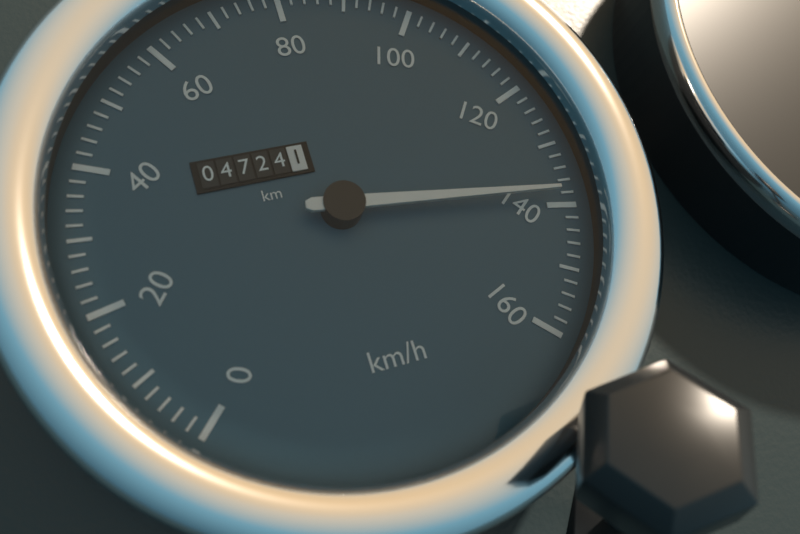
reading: 138 km/h
